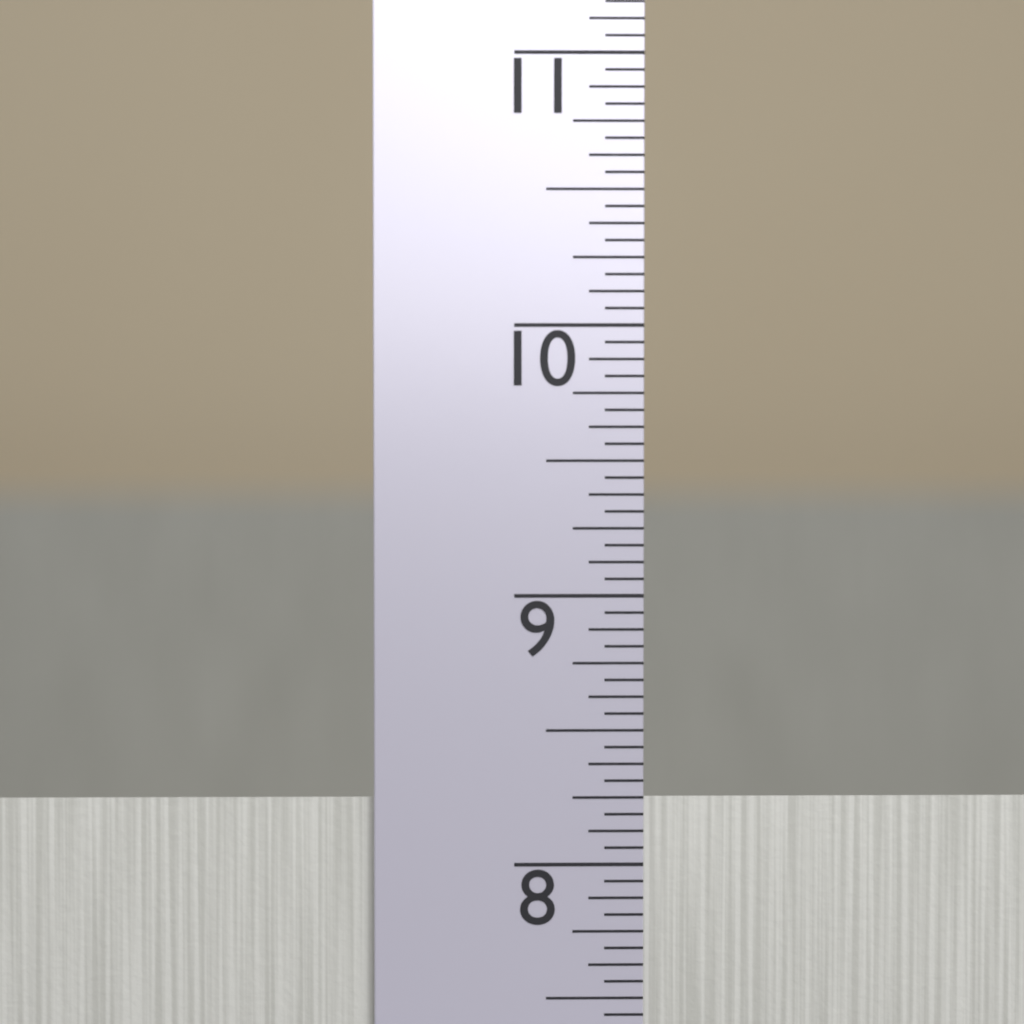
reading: 8.2500 in
